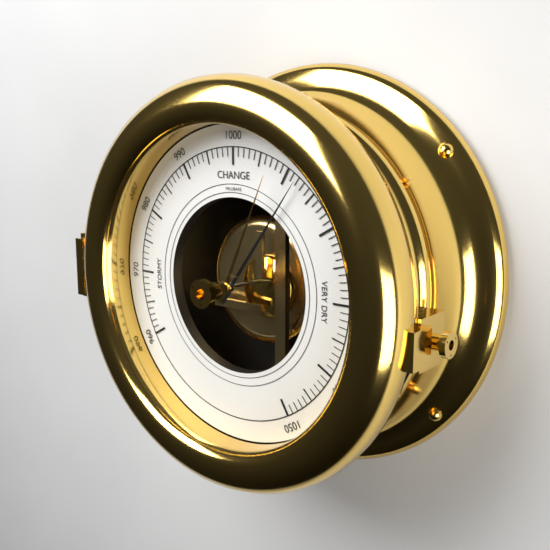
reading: 1012 mbar
